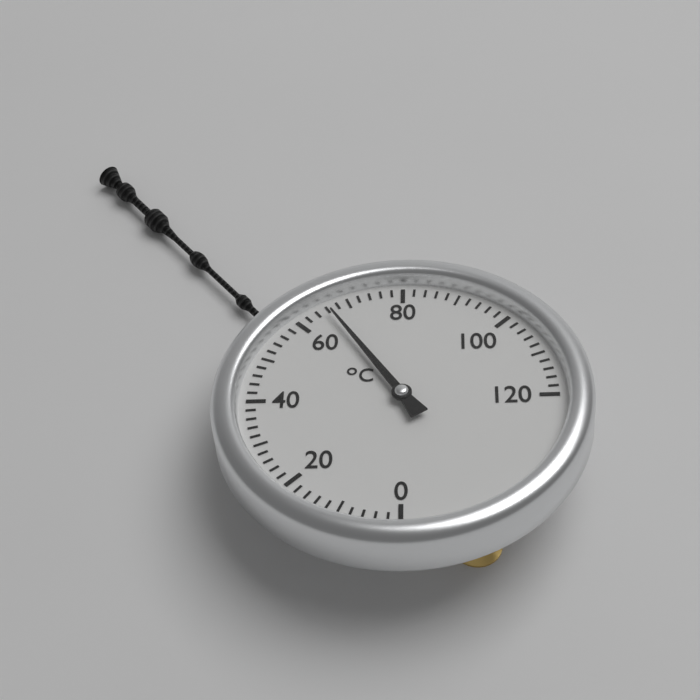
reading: 66 °C
